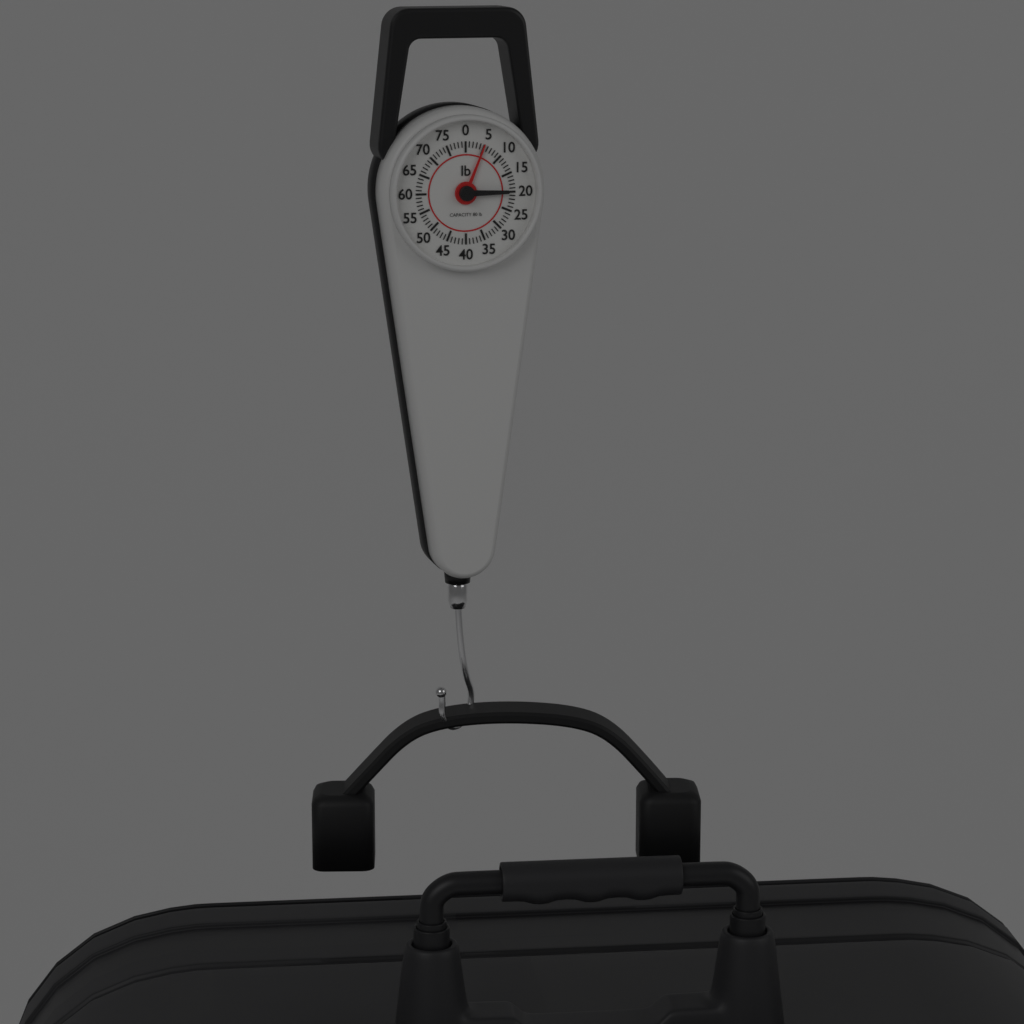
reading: 5 lb
